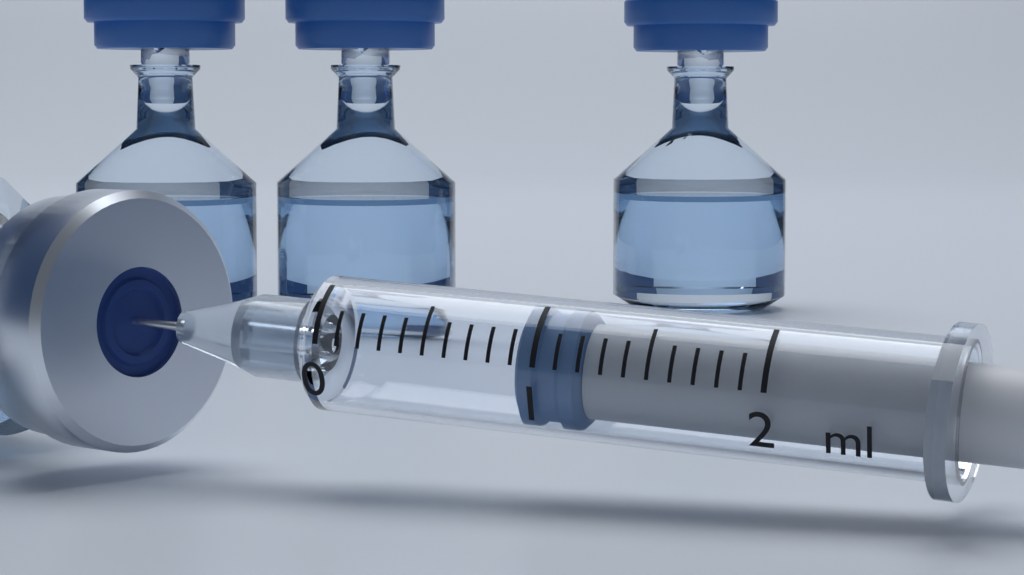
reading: 0.9 ml
